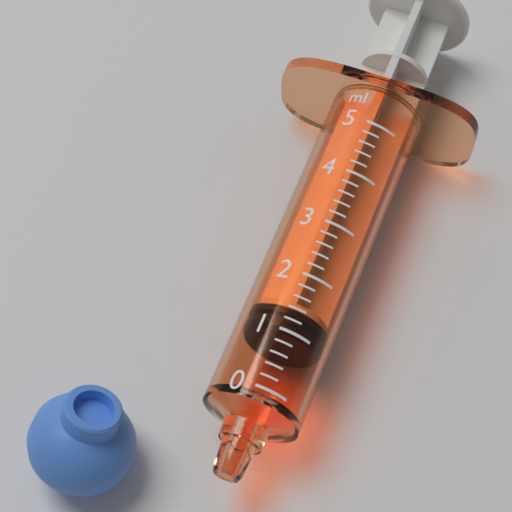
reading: 1.0 ml
